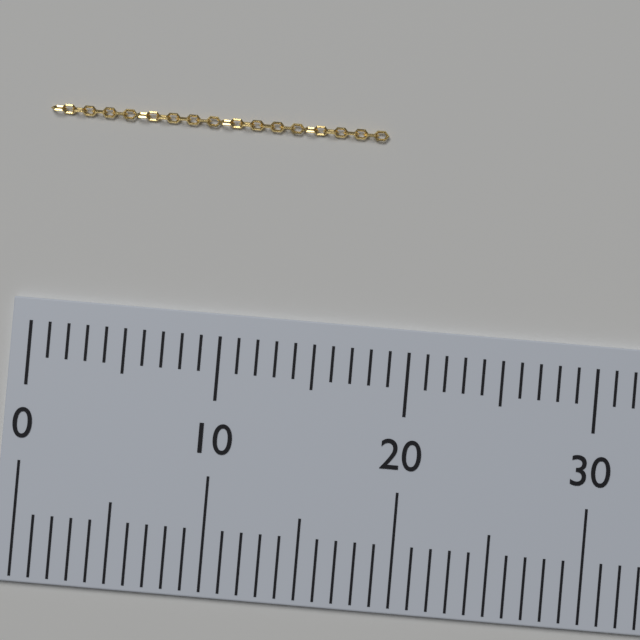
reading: 18 (no unit)
